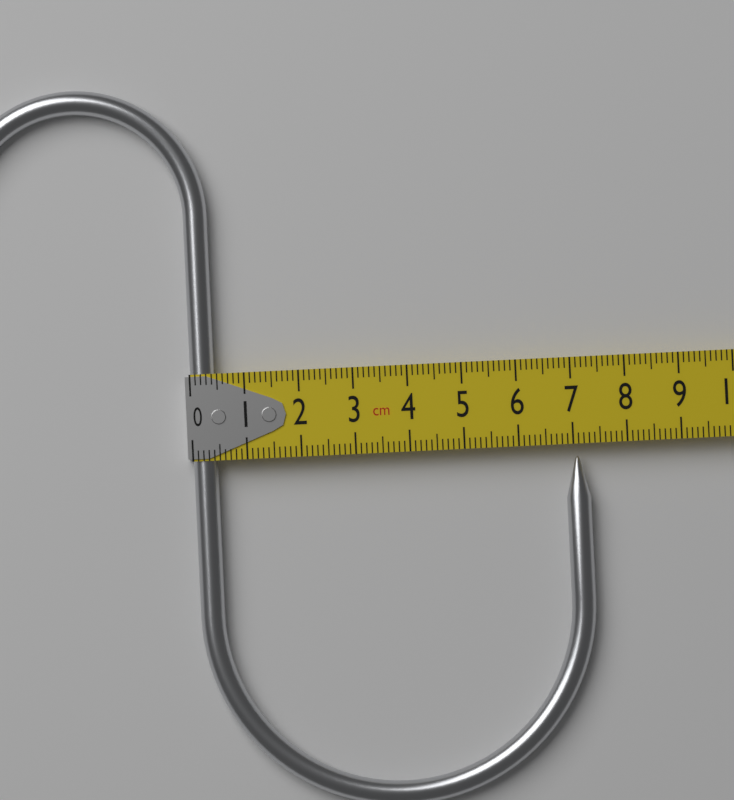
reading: 7.3 cm
